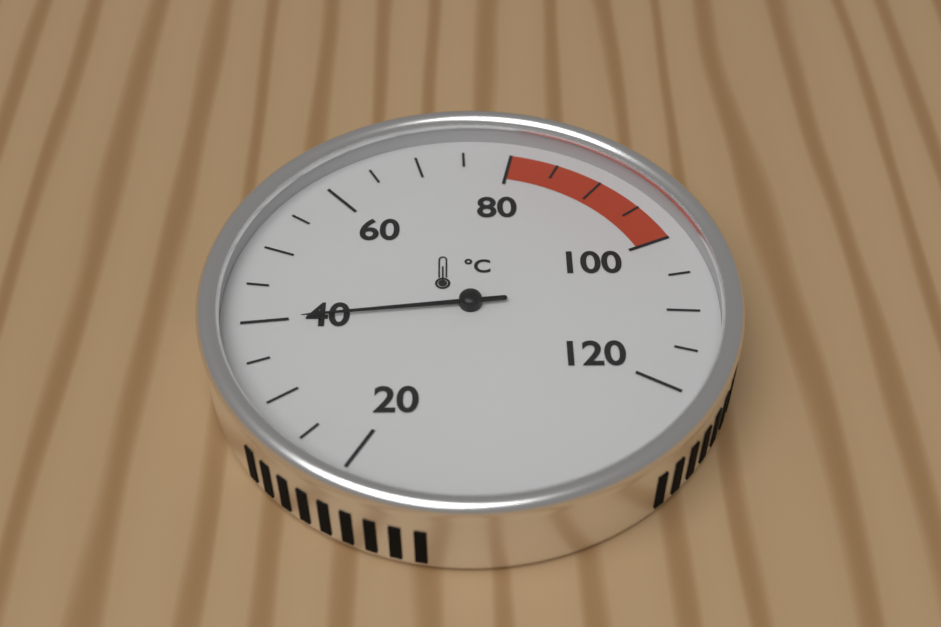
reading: 40 °C
